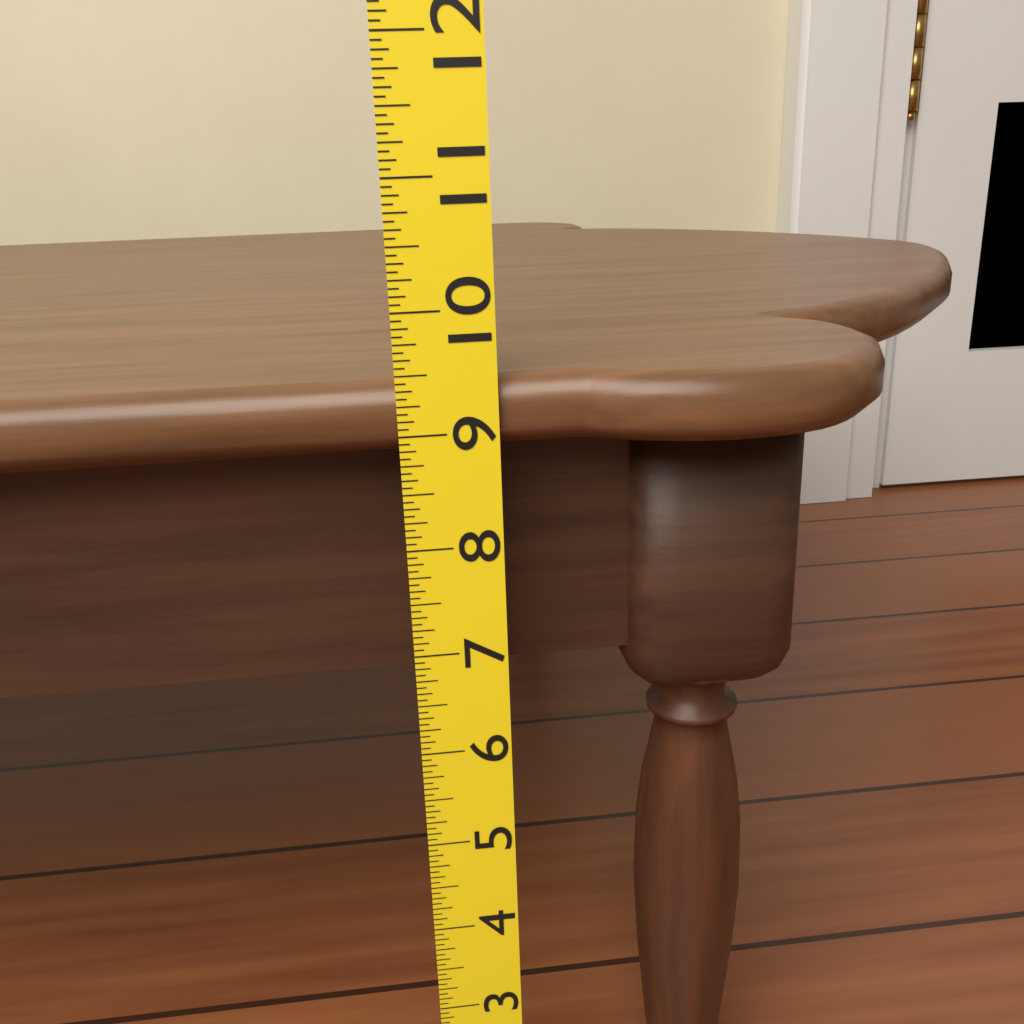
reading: 9.4375 (no unit)
